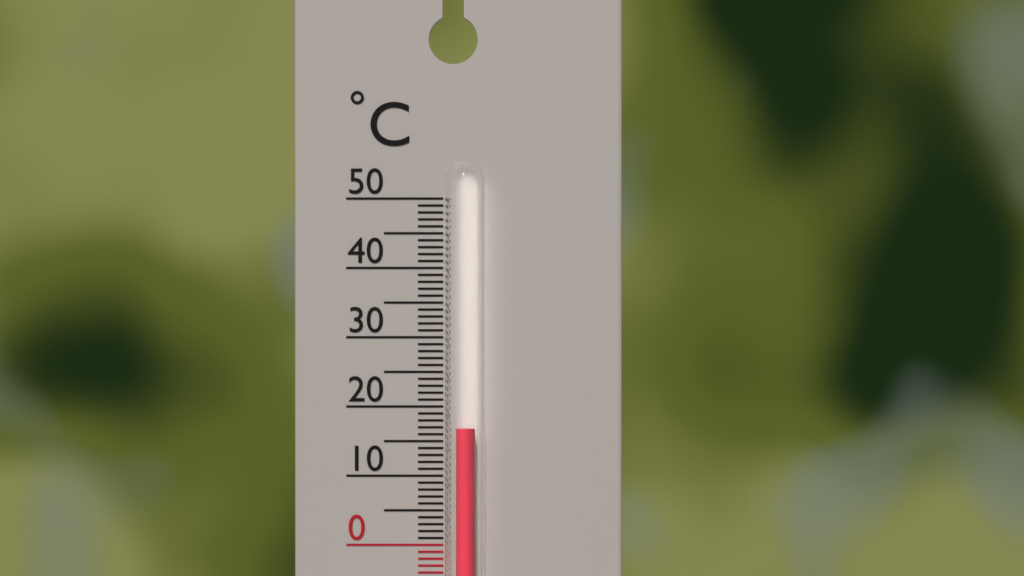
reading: 17 °C
